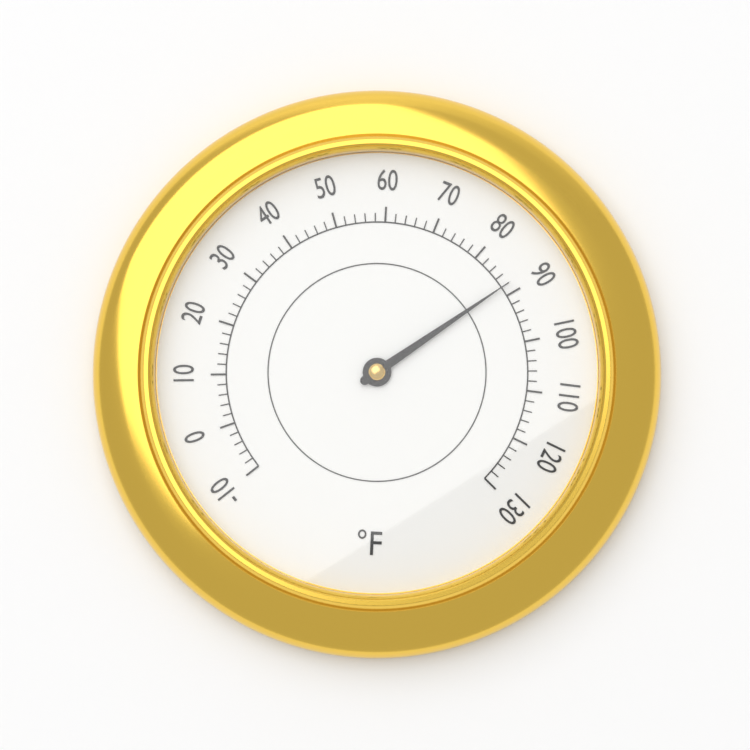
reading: 88 °F
